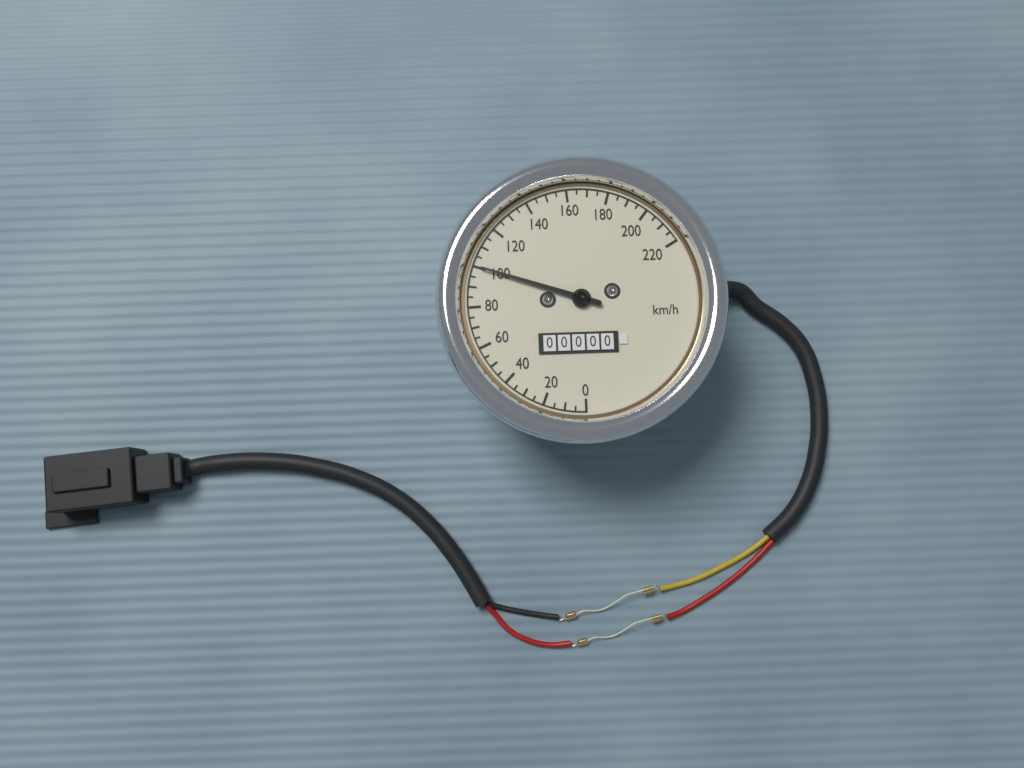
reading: 100 km/h
